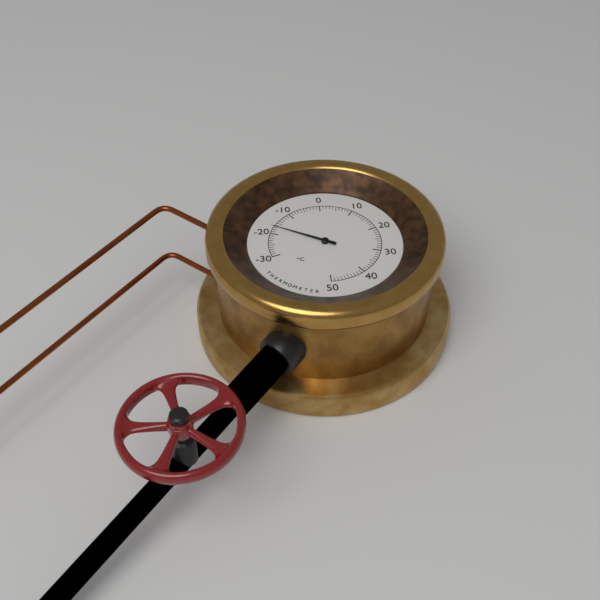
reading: -17 °C
